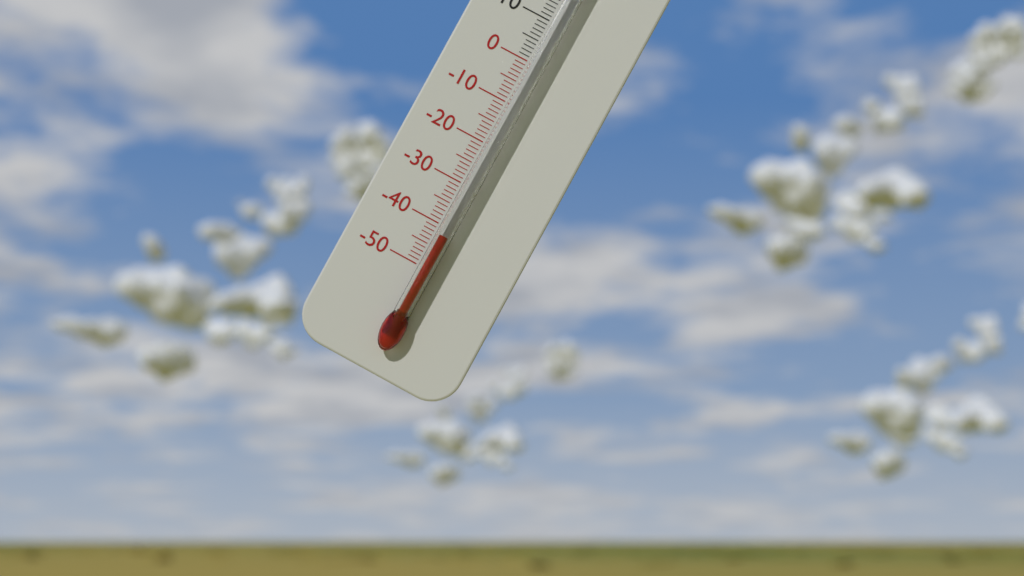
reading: -42 °C
